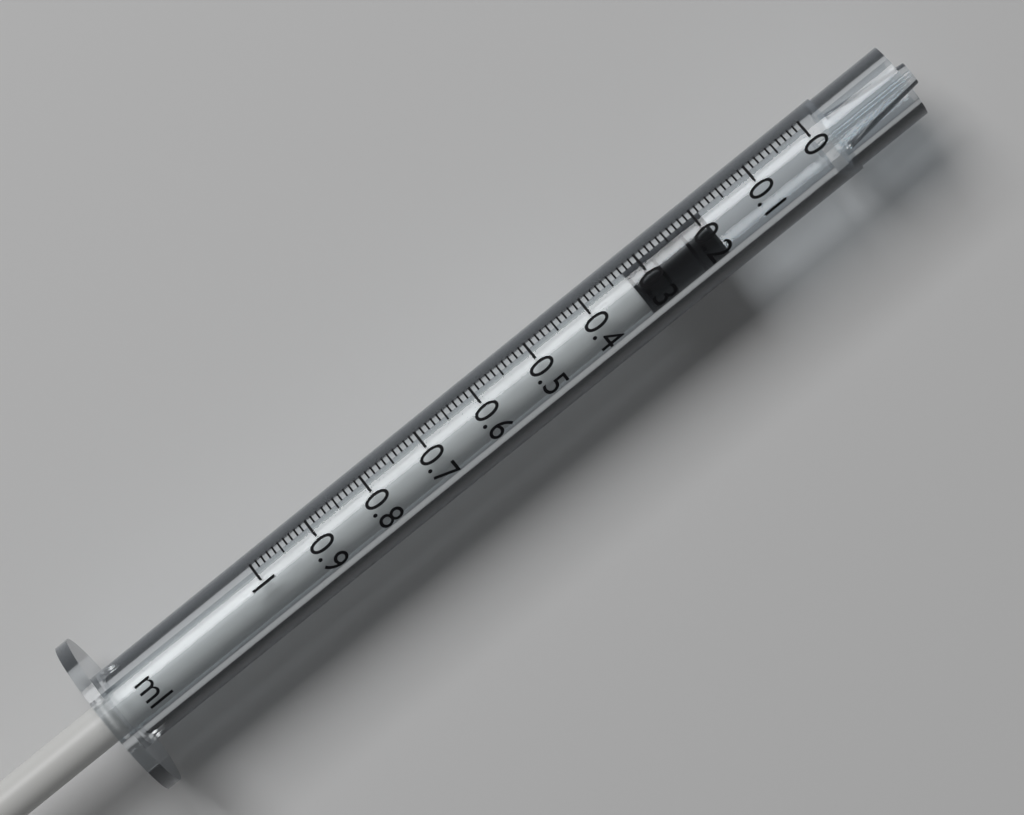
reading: 0.19 ml
